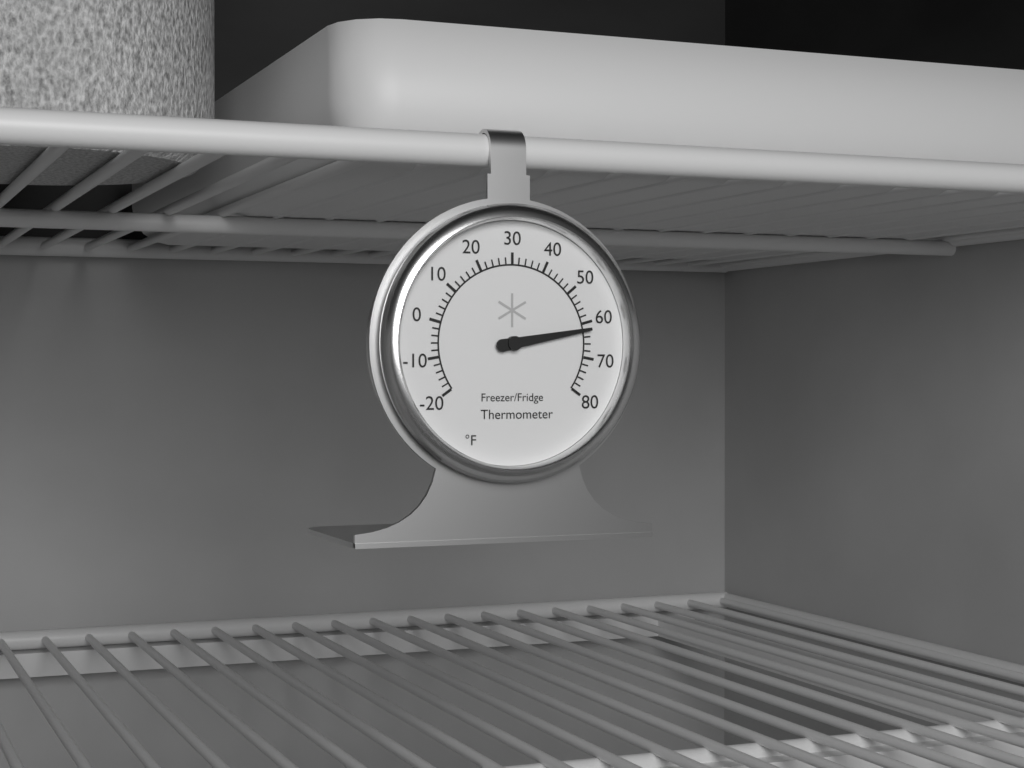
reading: 62 °F
